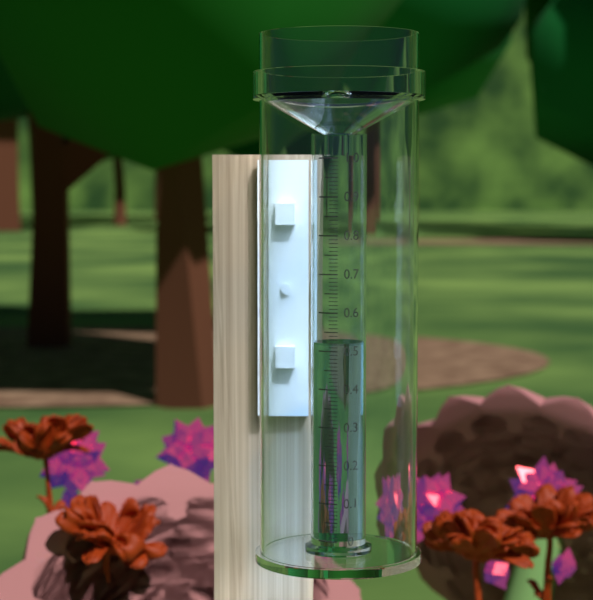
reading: 0.52 (no unit)
